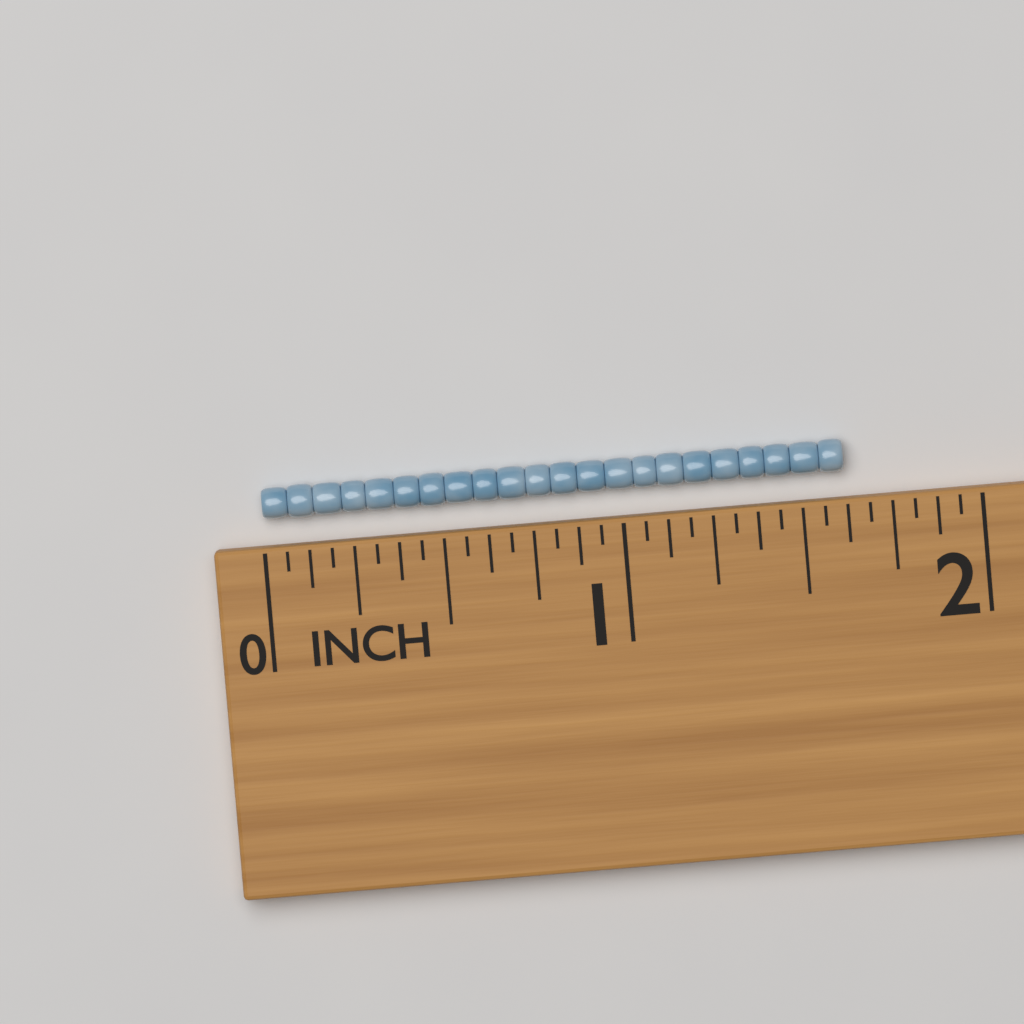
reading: 1.6250 in
